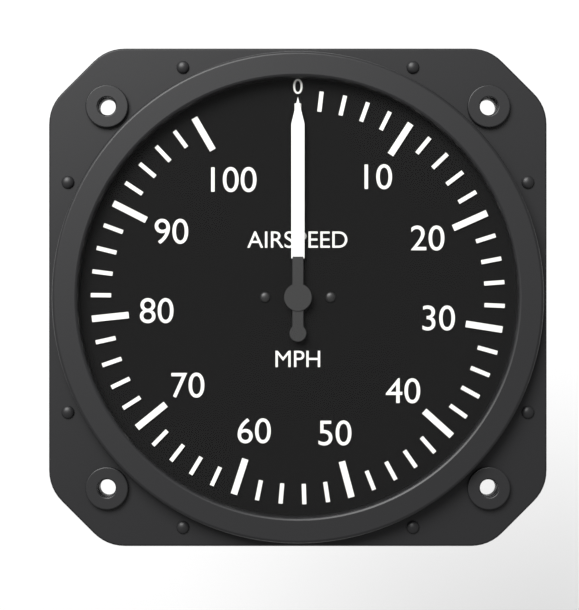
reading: 0 MPH
